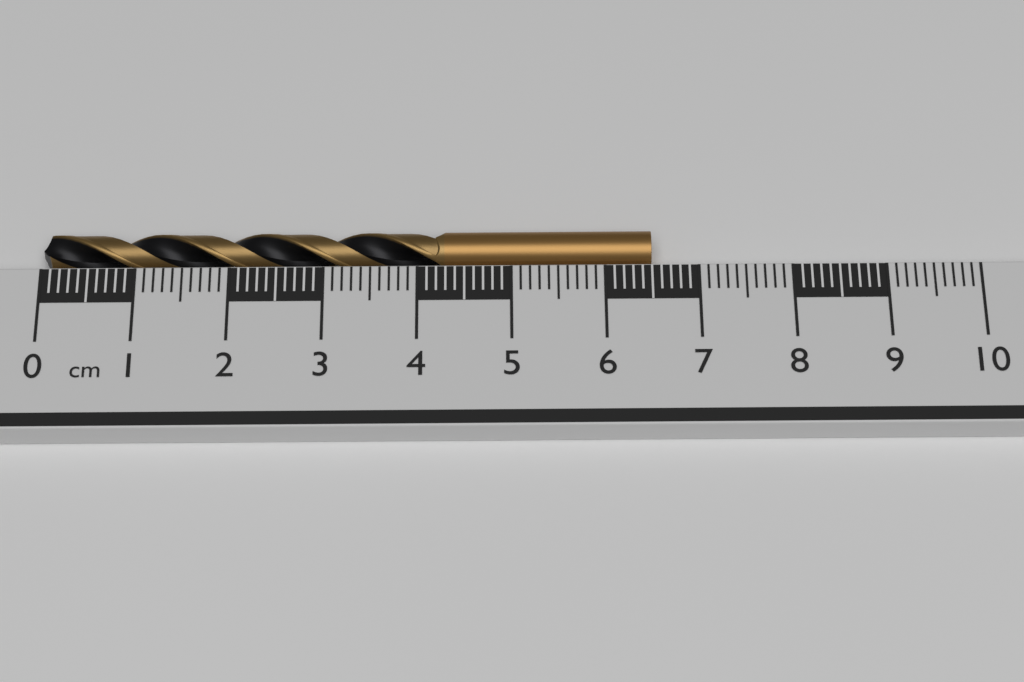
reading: 6.5 cm
